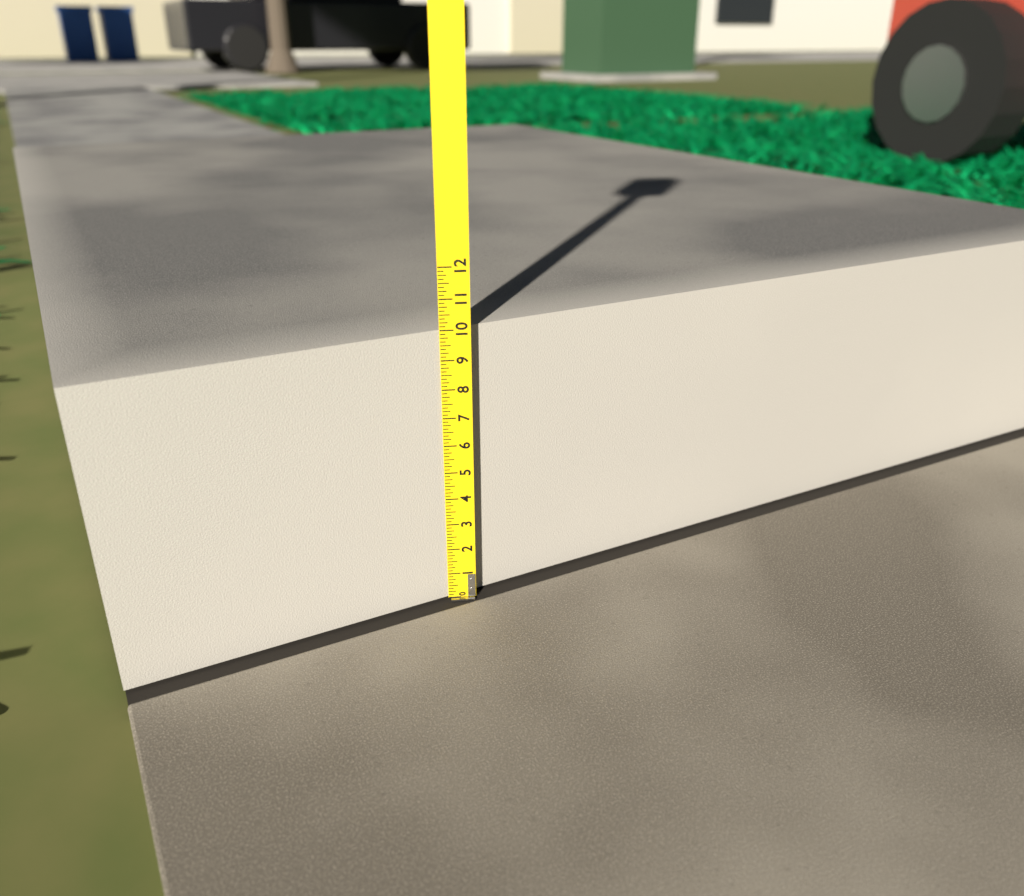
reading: 10.000 (no unit)
